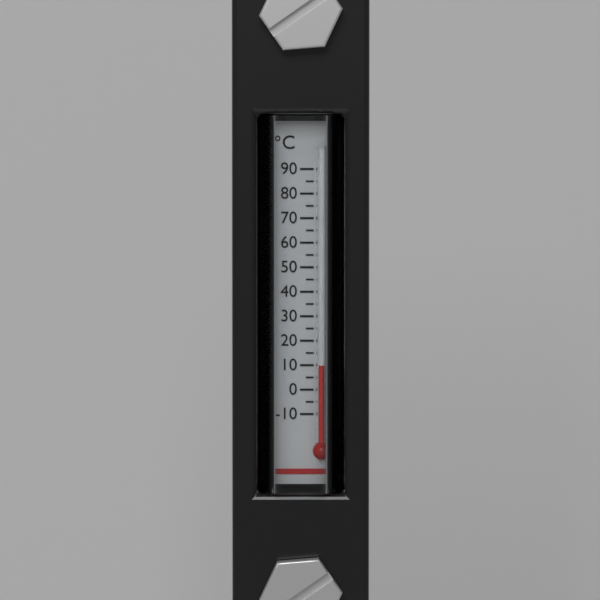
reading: 10 °C
